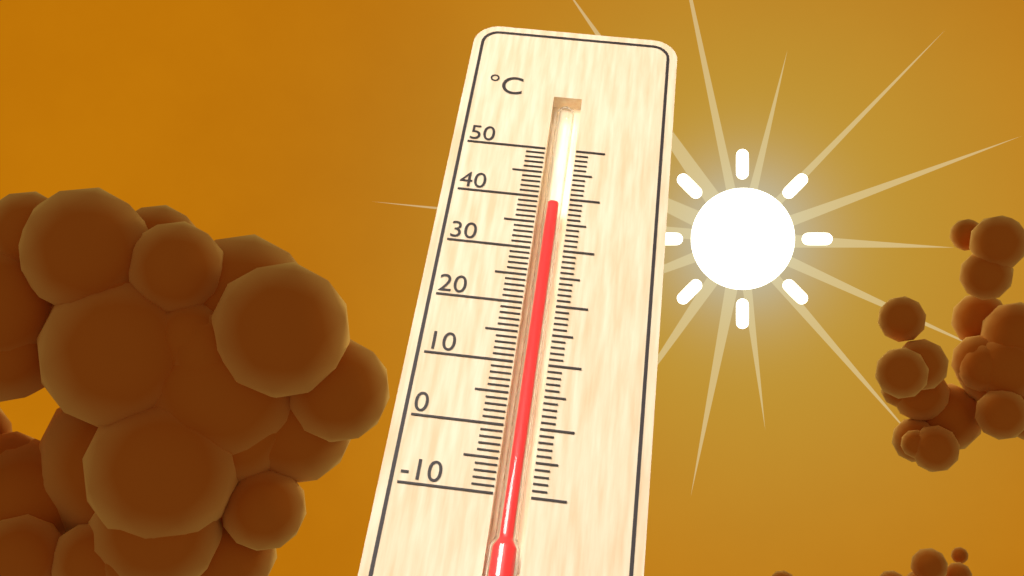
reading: 39 °C
